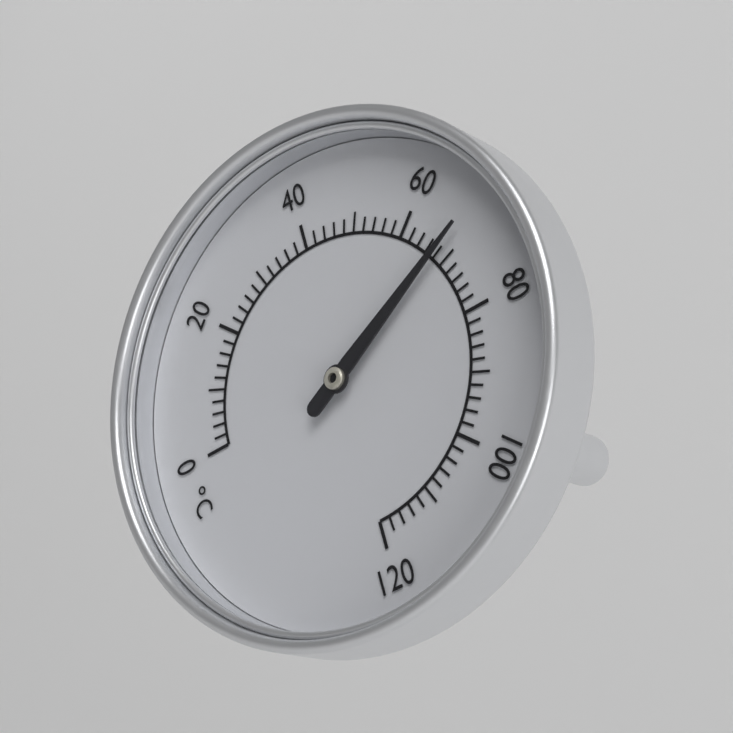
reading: 68 °C
